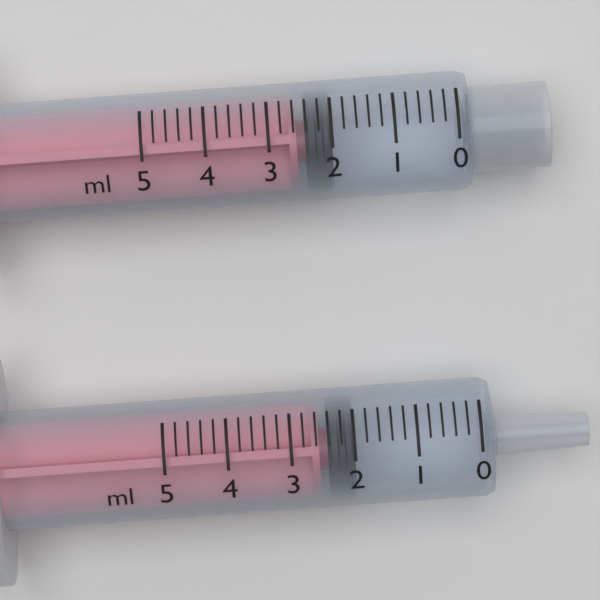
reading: 2.0 ml
